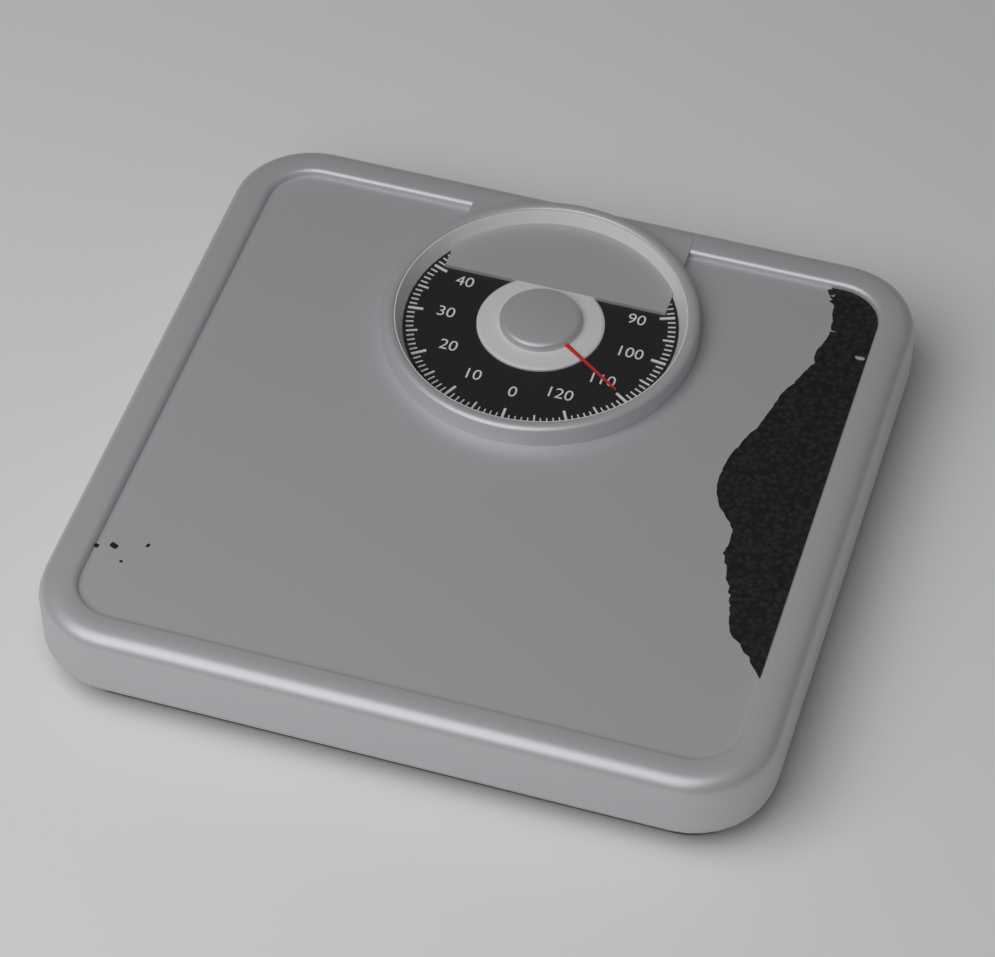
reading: 110 kg
